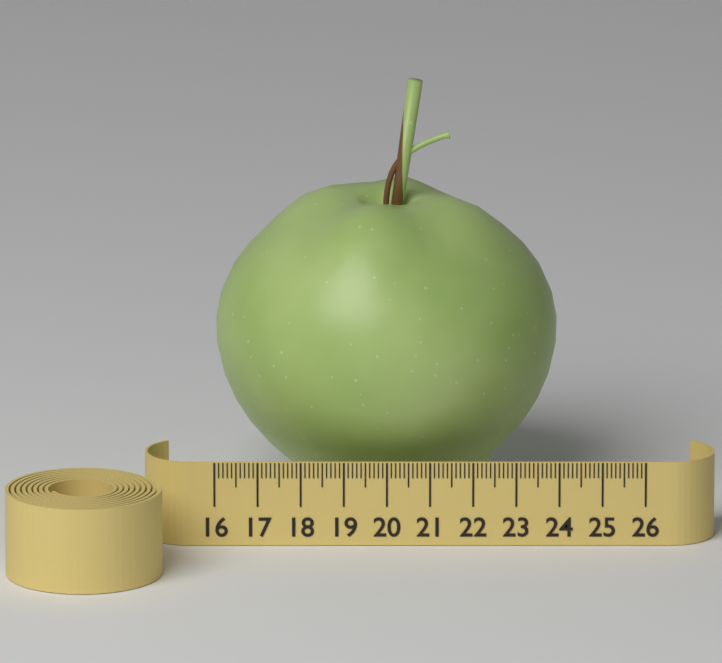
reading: 24.0 (no unit)
